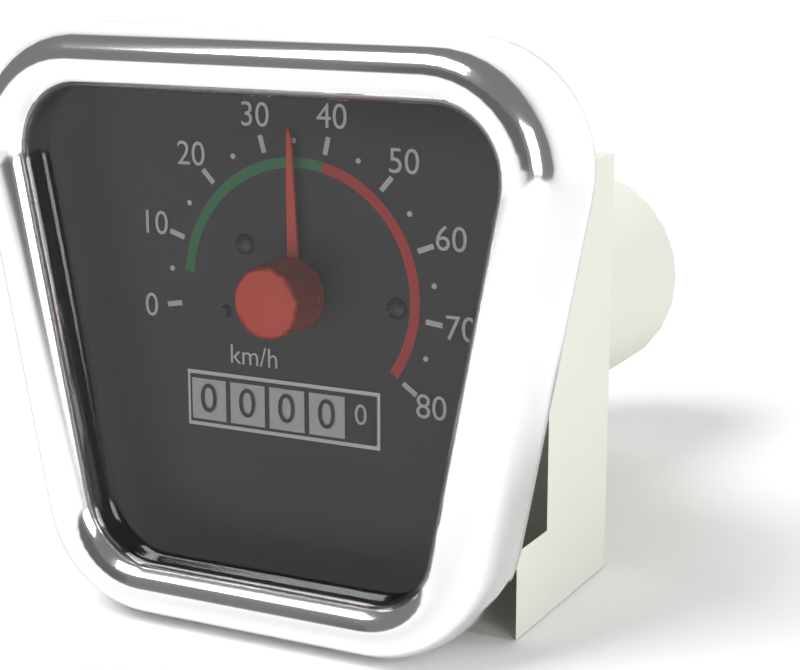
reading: 35 km/h
